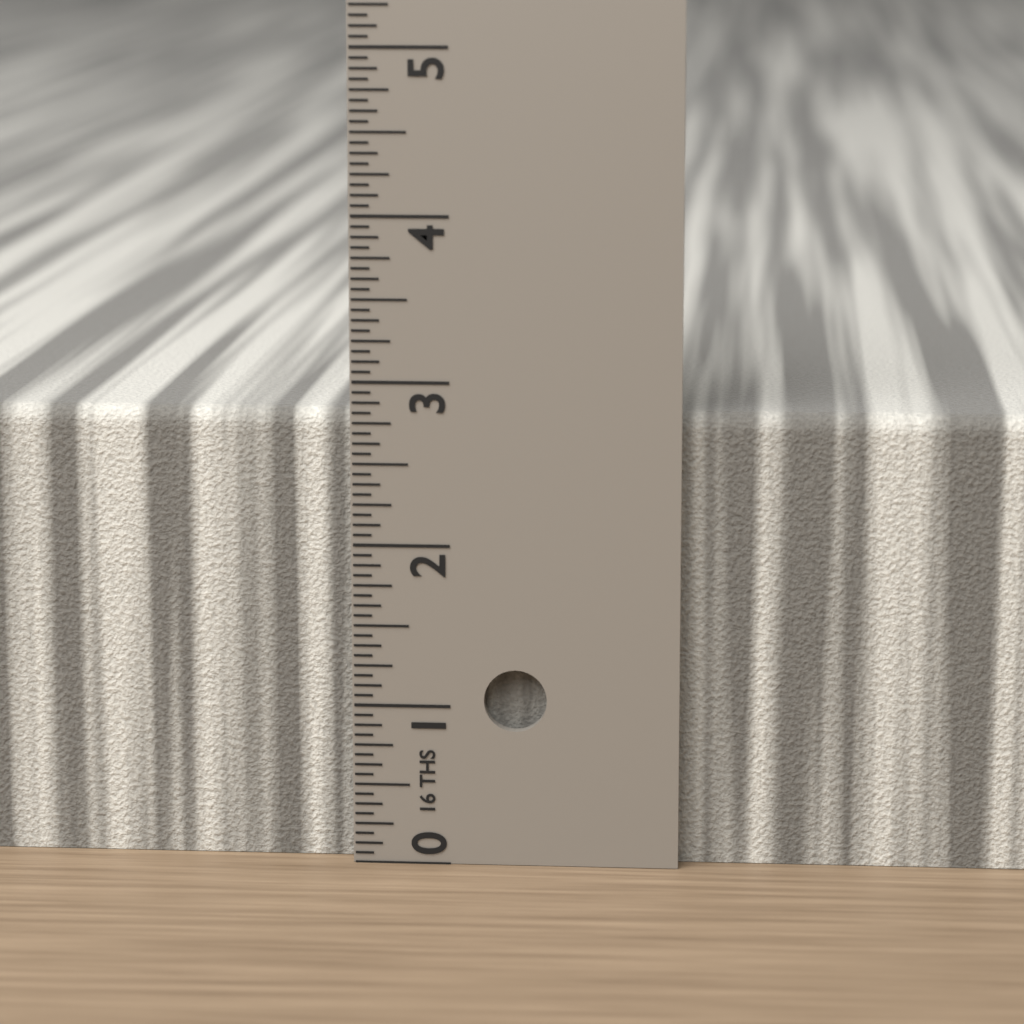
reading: 2.8125 in
